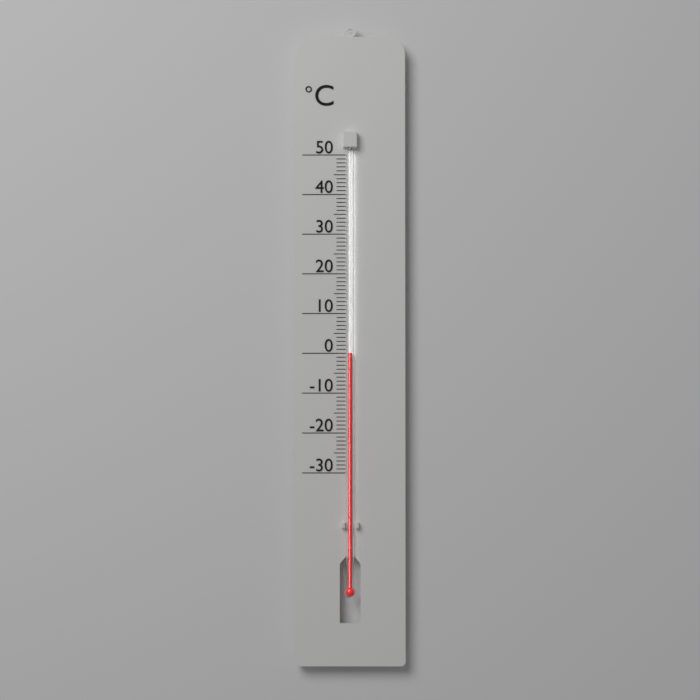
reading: 0 °C
